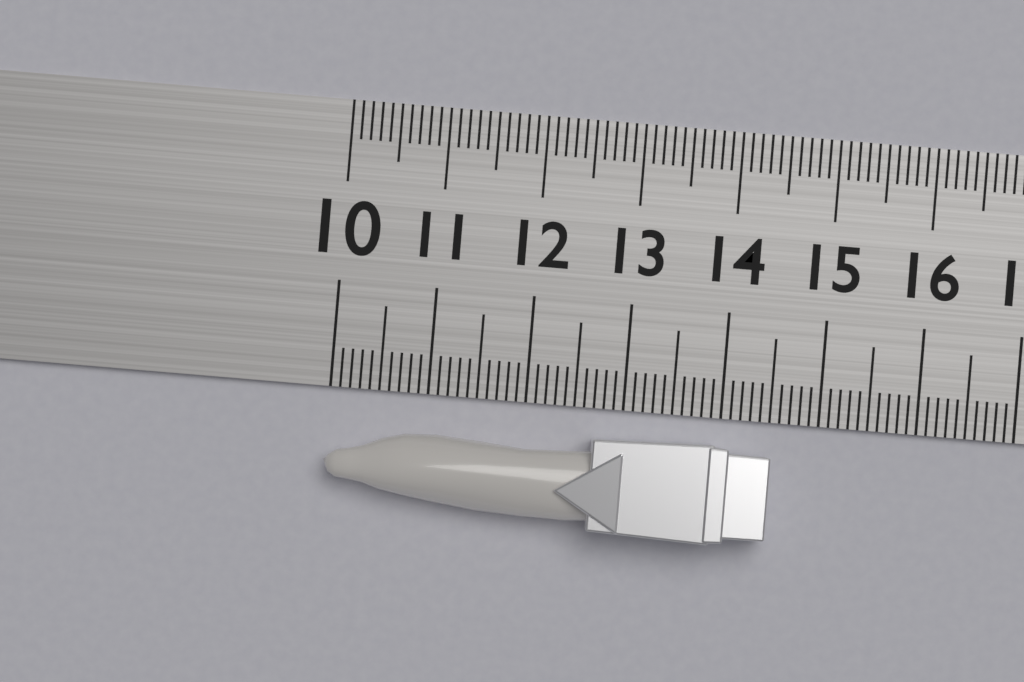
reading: 14.5 (no unit)
